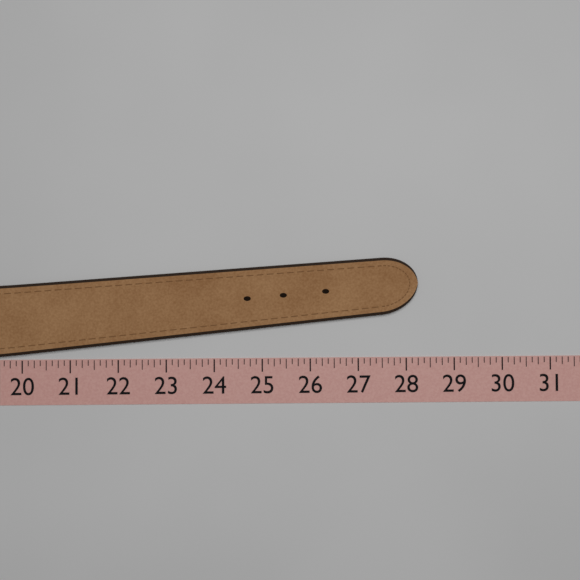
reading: 28.250 (no unit)
